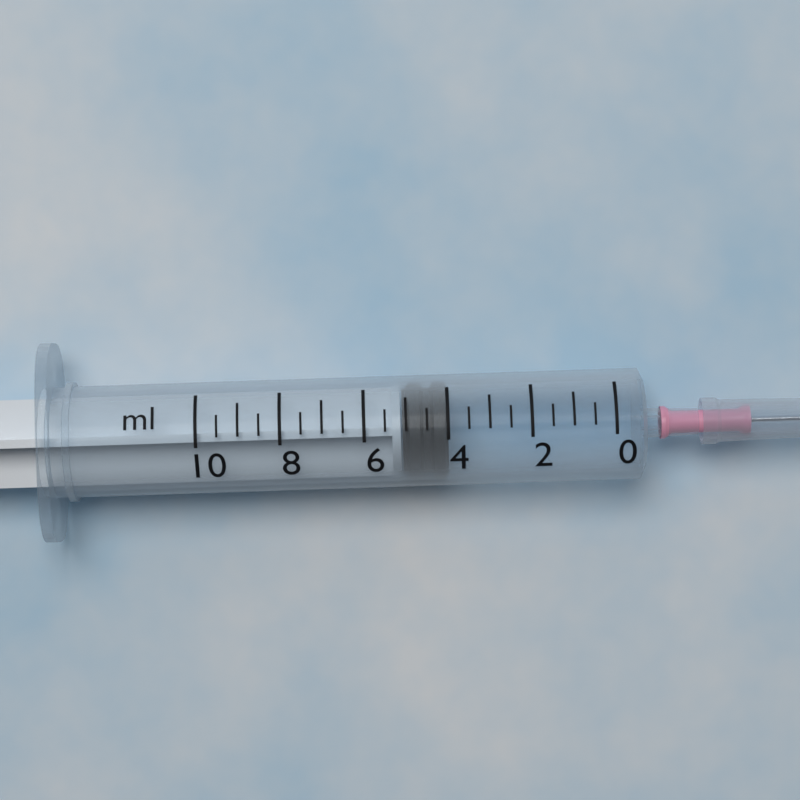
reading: 4.0 ml
